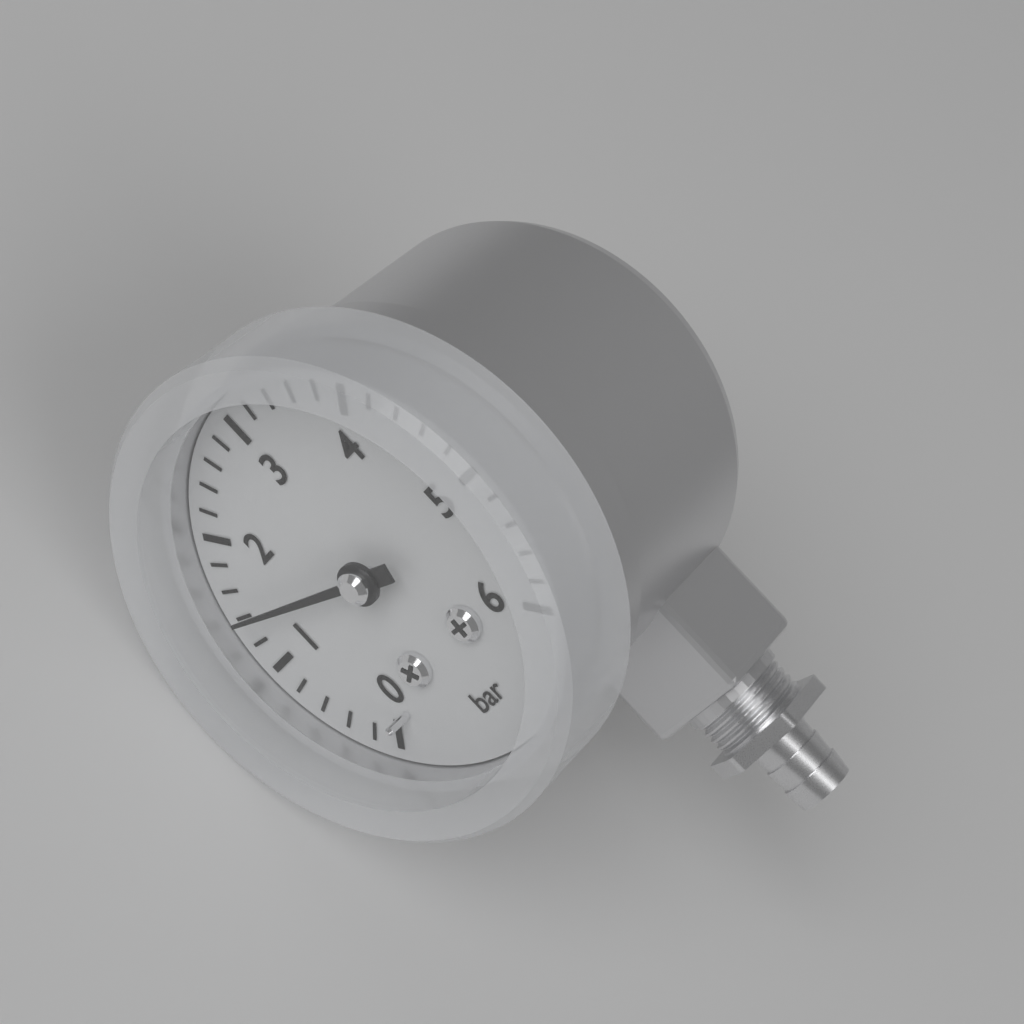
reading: 1.4 bar
